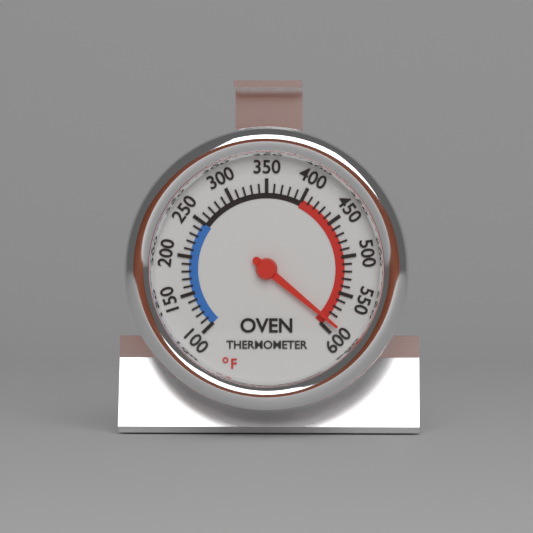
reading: 590 °F
